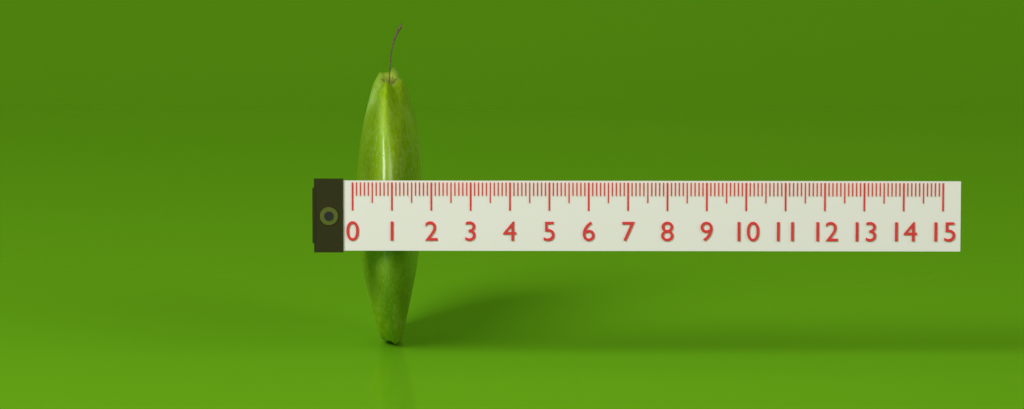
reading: 1.7 (no unit)
